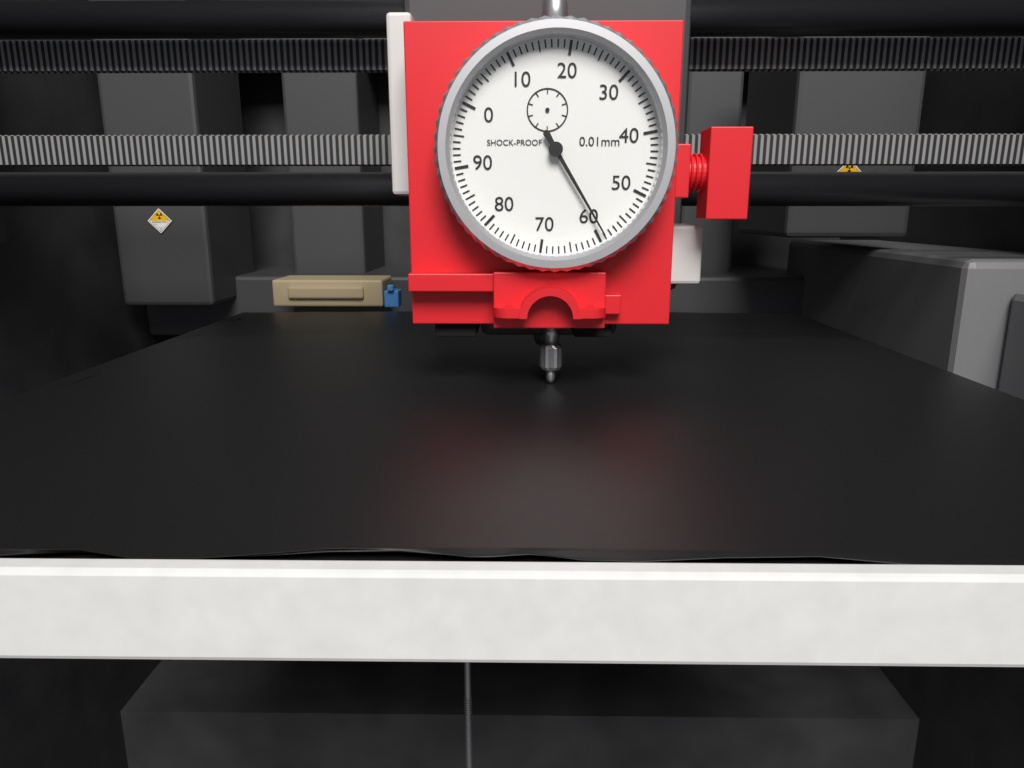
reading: 59 0.01mm
